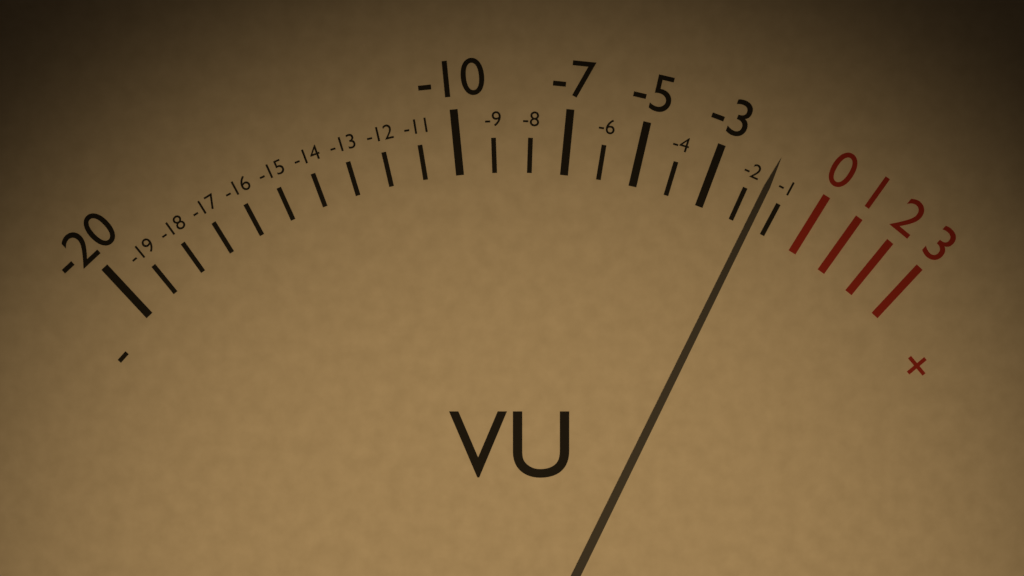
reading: -1.5 VU
